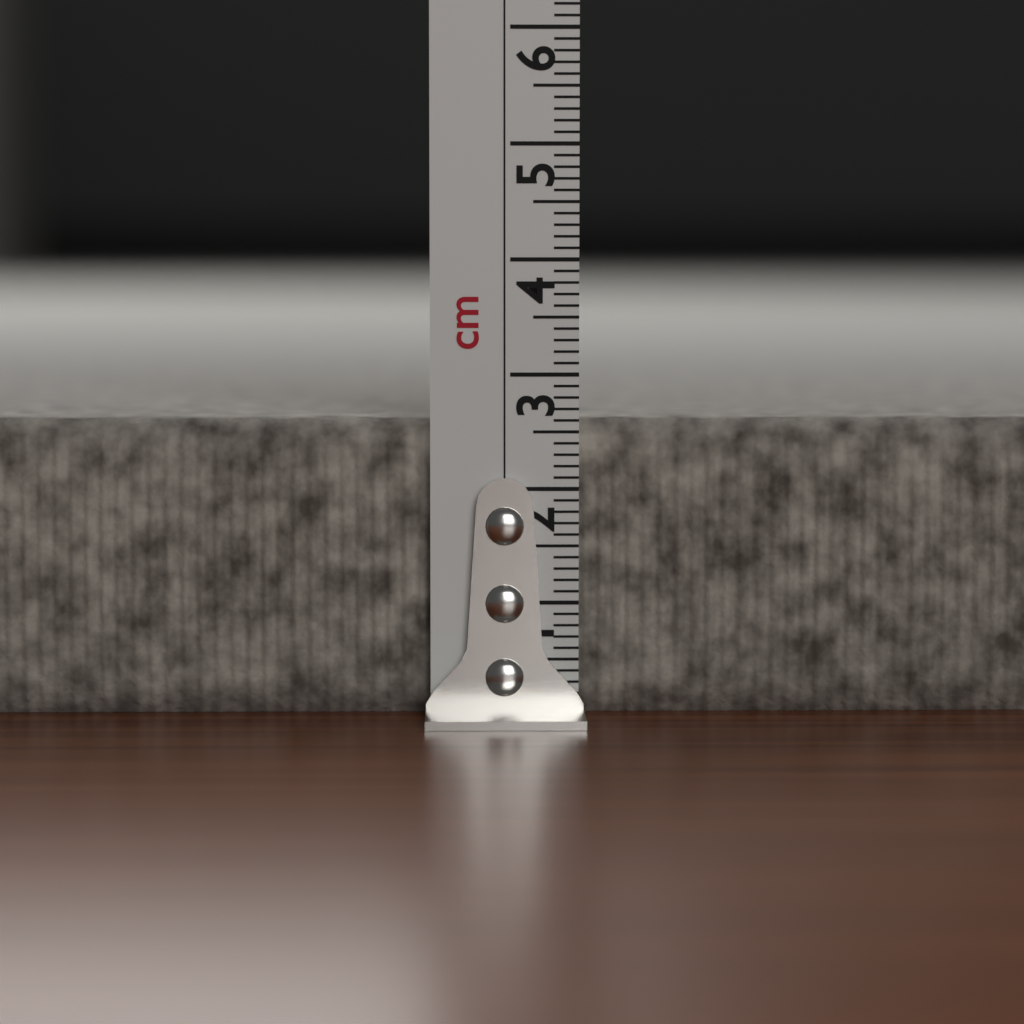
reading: 2.6 cm
